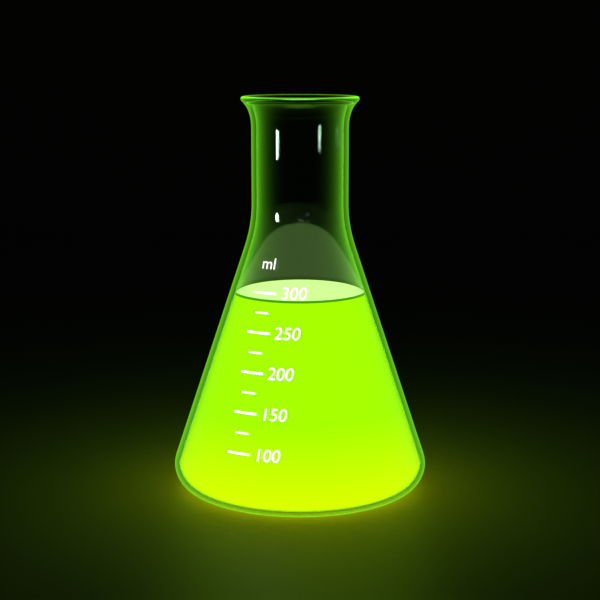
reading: 290 ml
